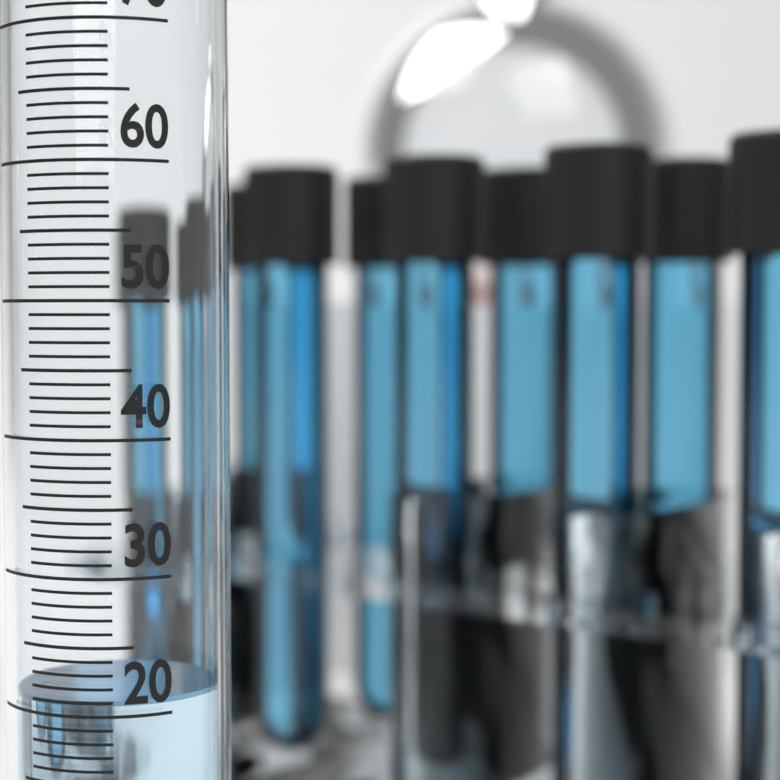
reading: 21 ml
